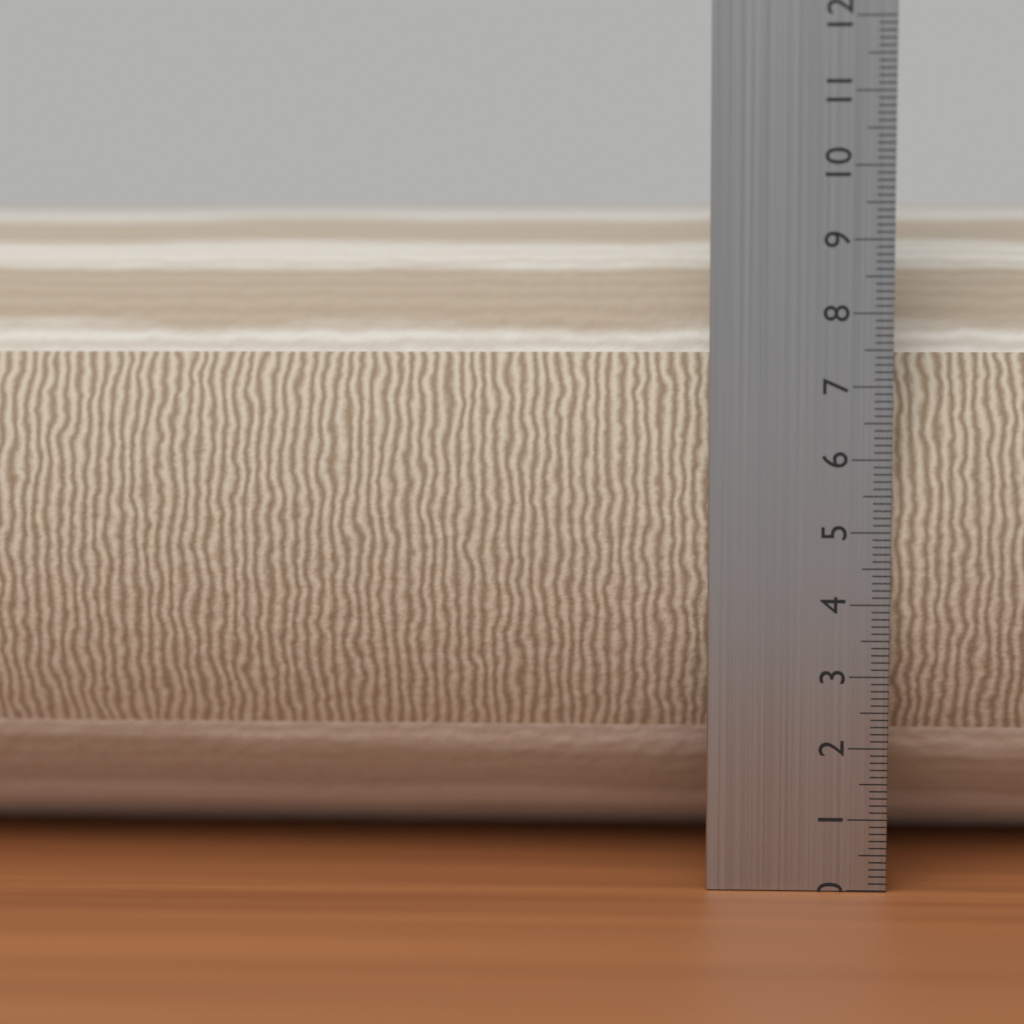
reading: 9.6 cm
